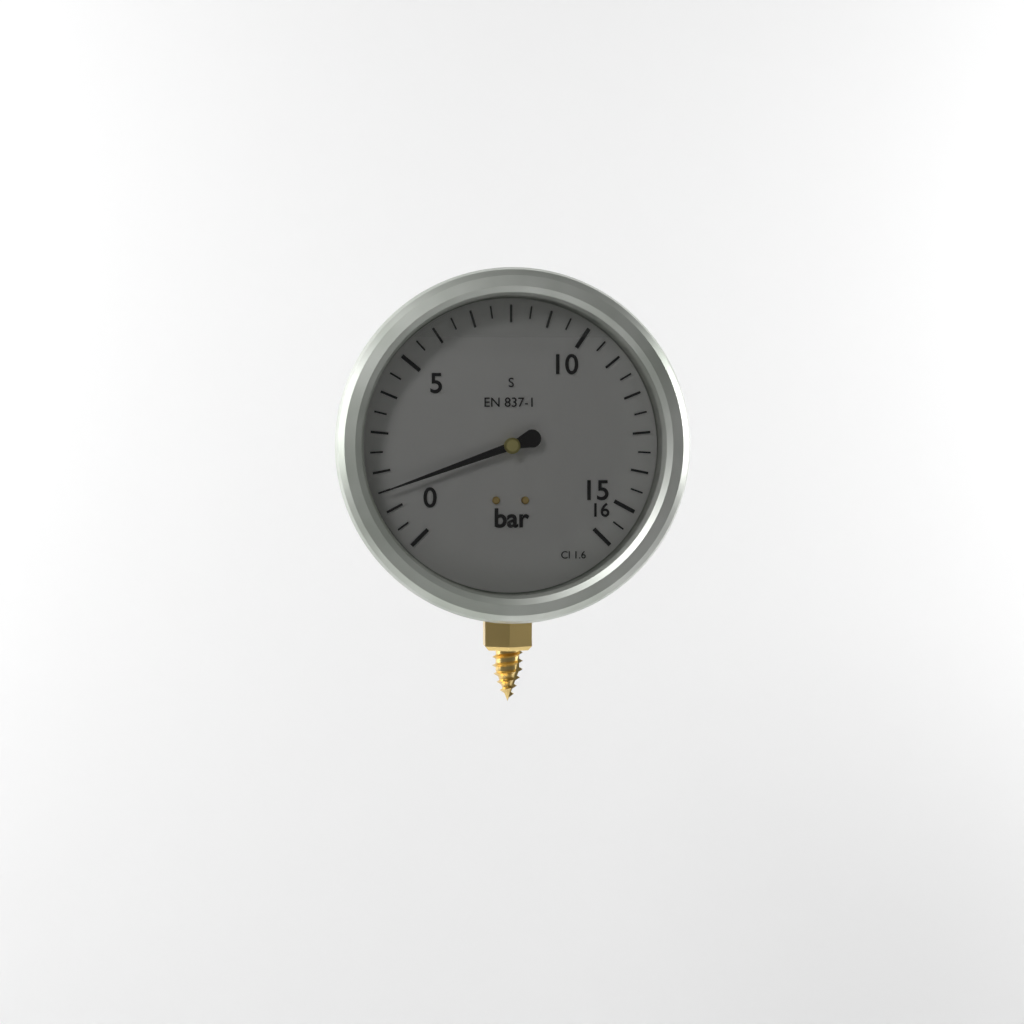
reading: 1.5 bar
